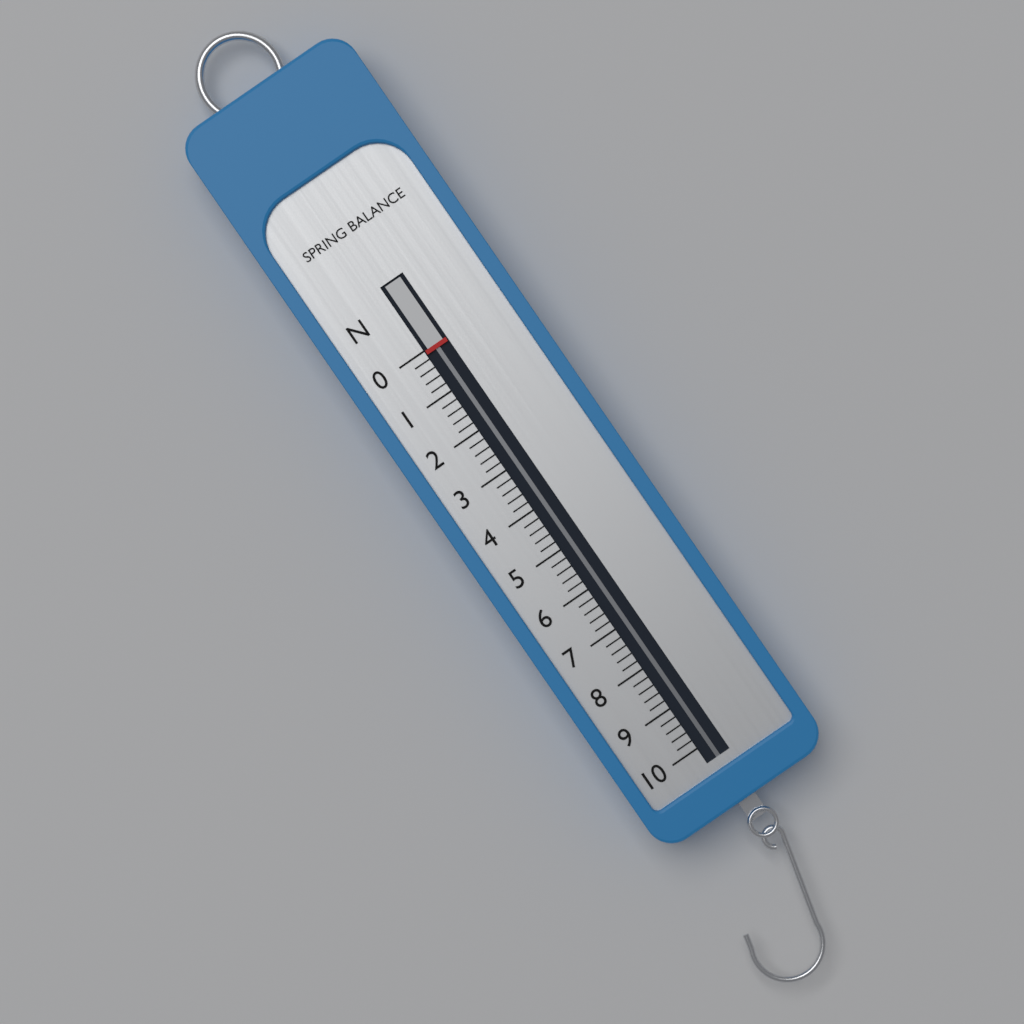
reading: 0.1 N
